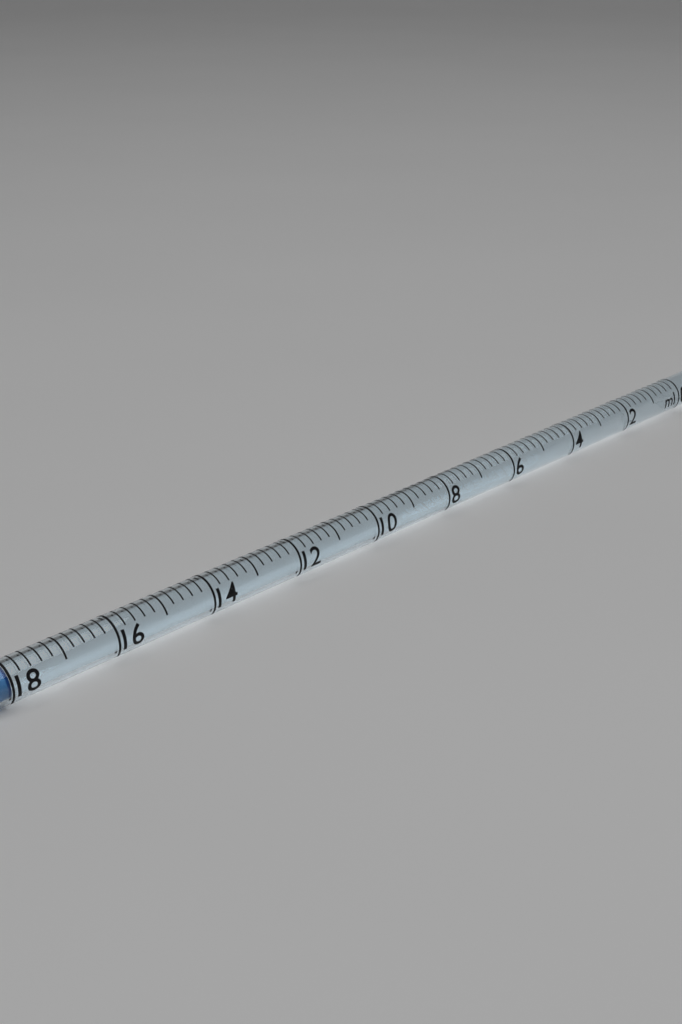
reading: 18.0 ml
